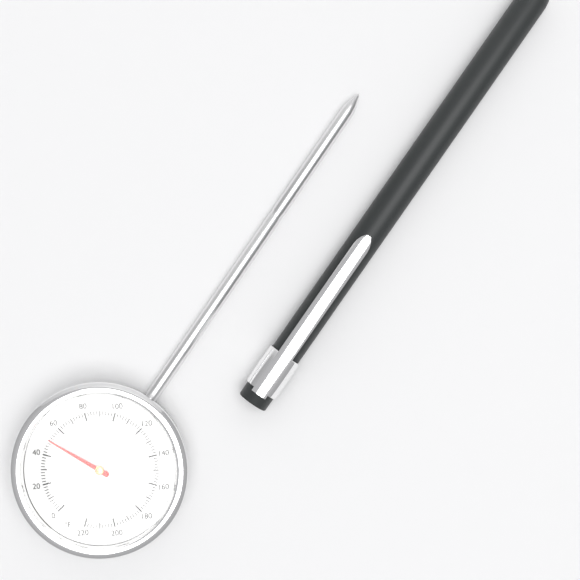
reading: 50 °F
